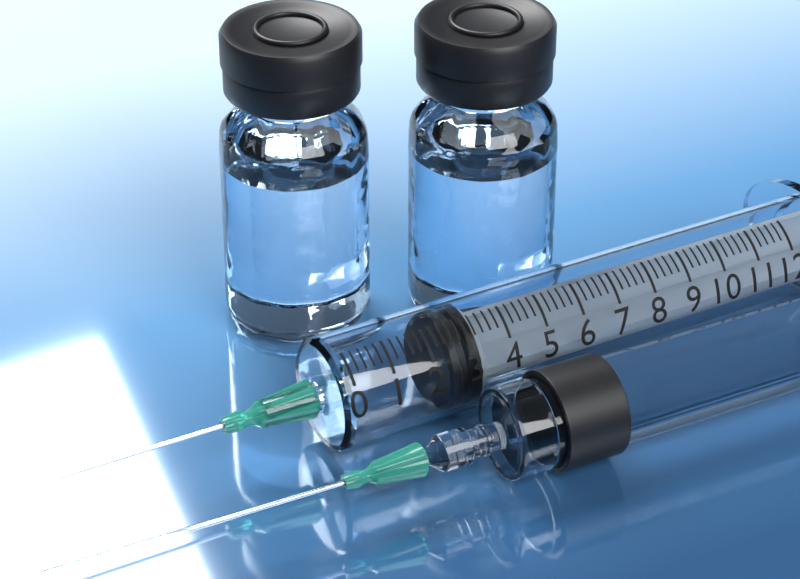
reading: 2.4 ml
